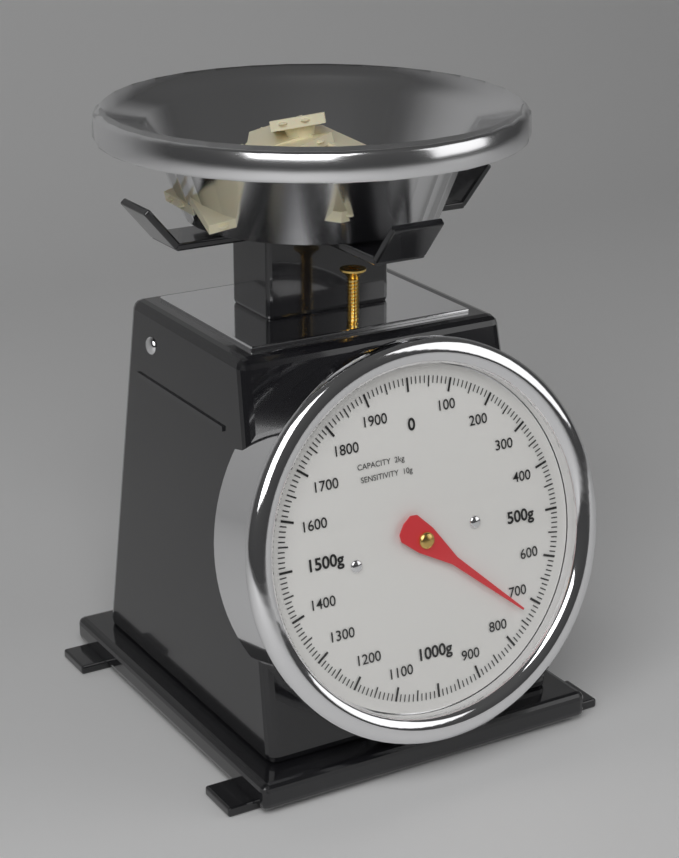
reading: 730 g
